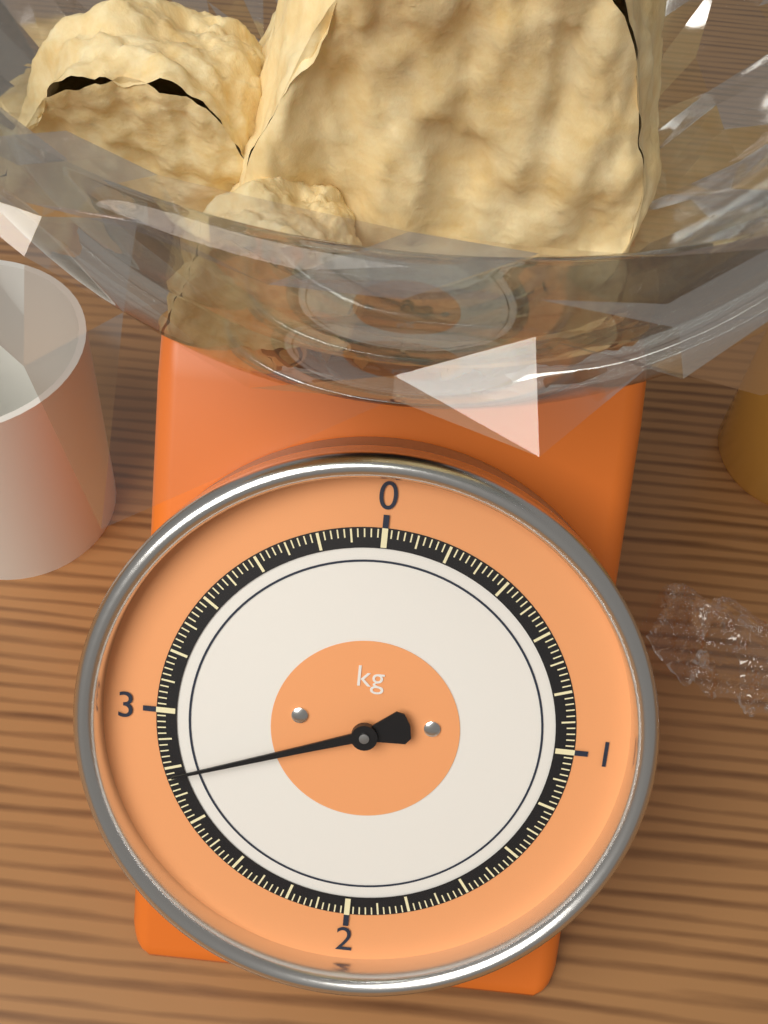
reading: 2.78 kg
